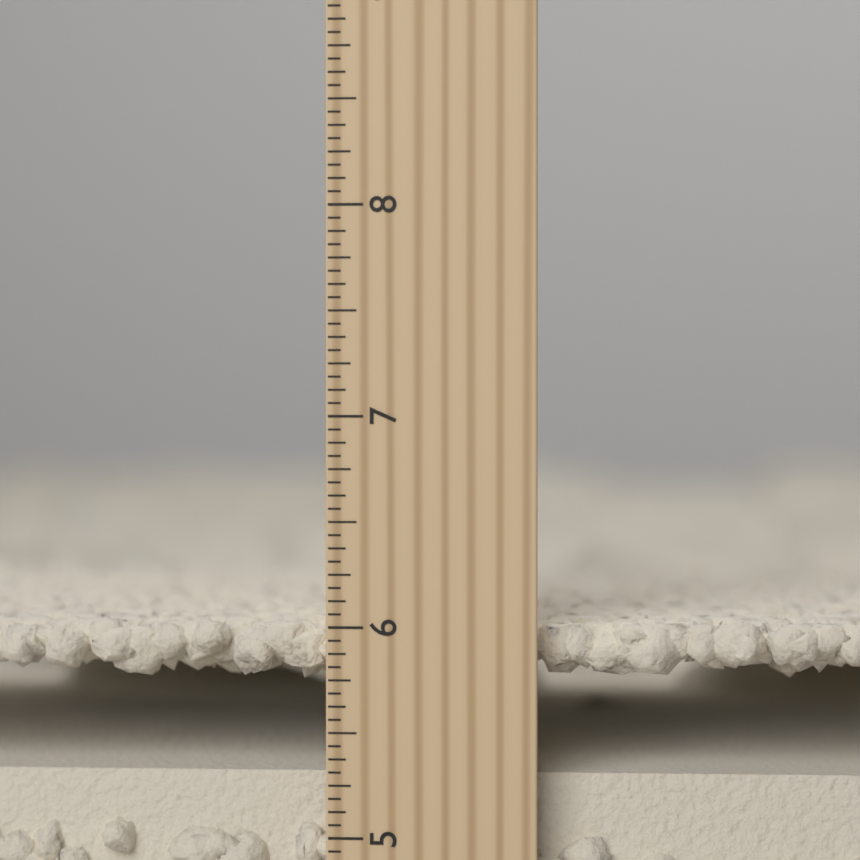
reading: 6.0000 inch
